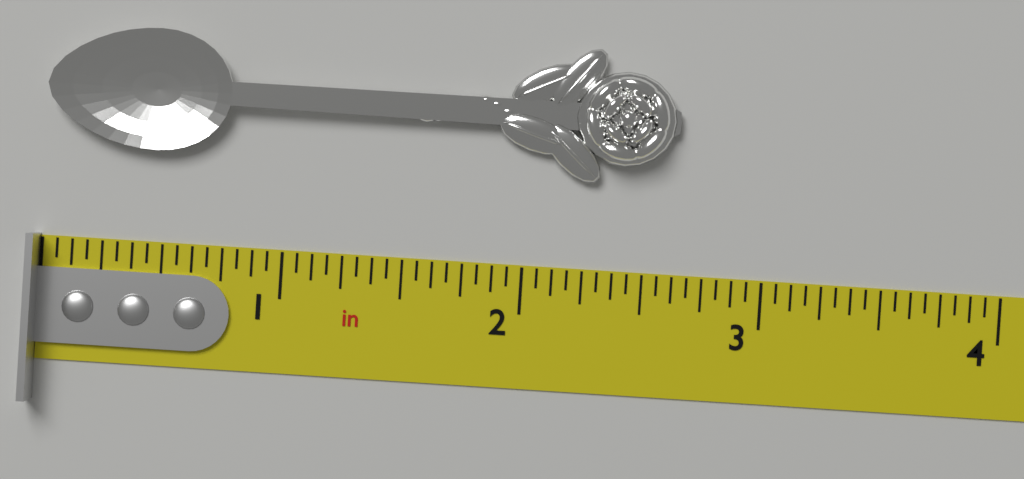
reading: 2.6250 in
